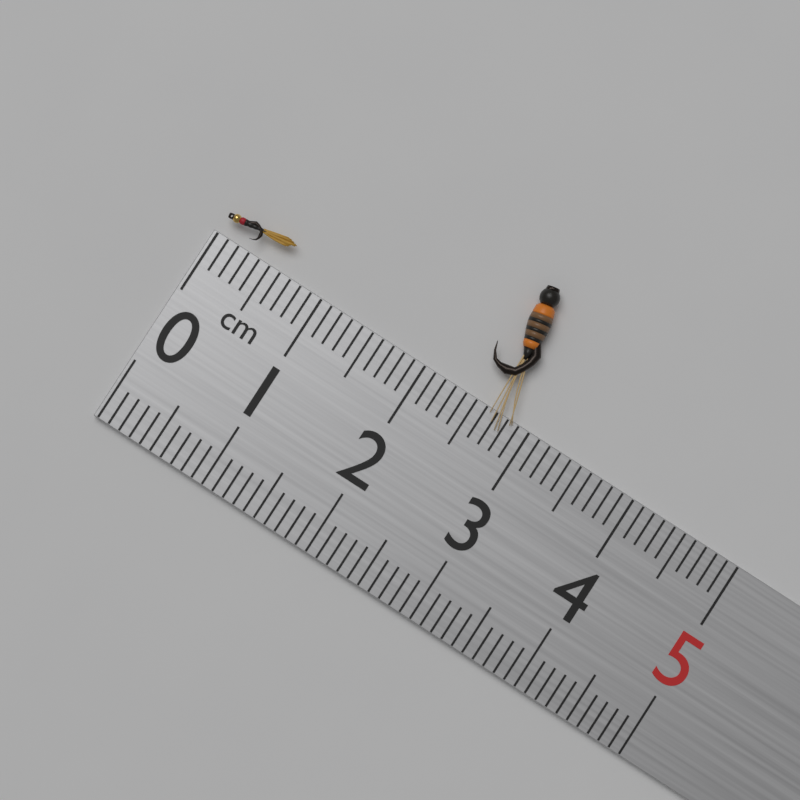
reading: 0.6 cm
